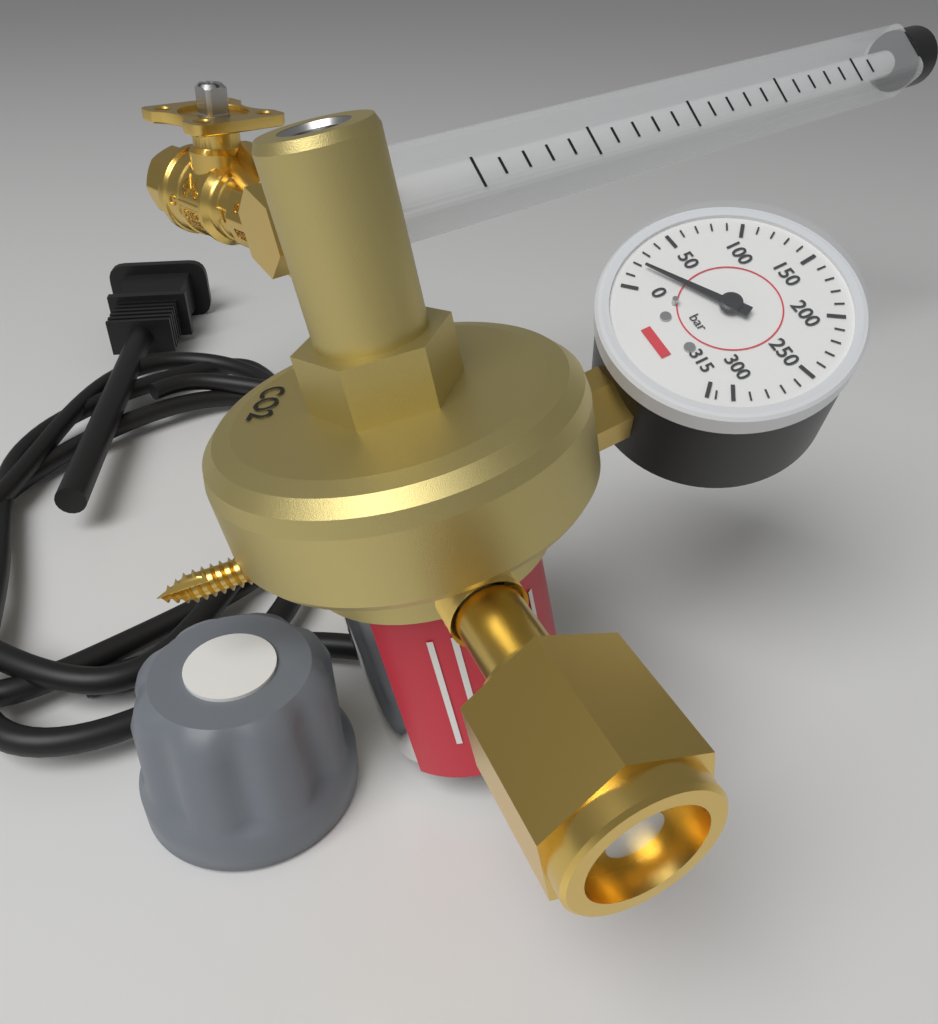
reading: 20 bar
